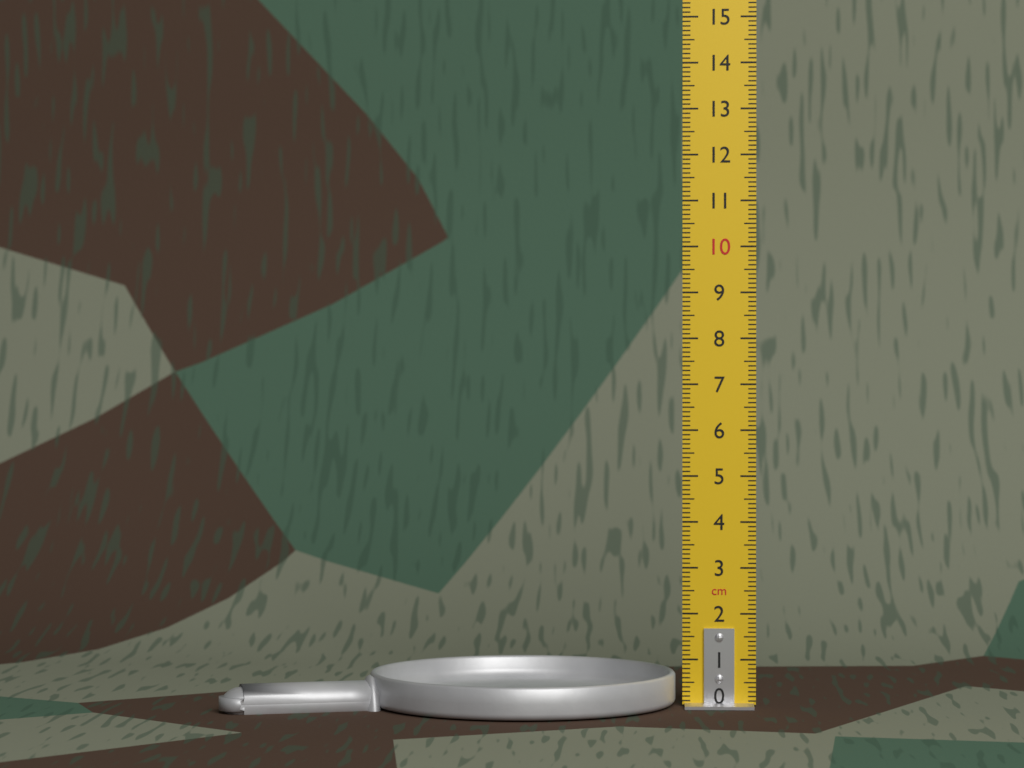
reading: 0.7 cm
